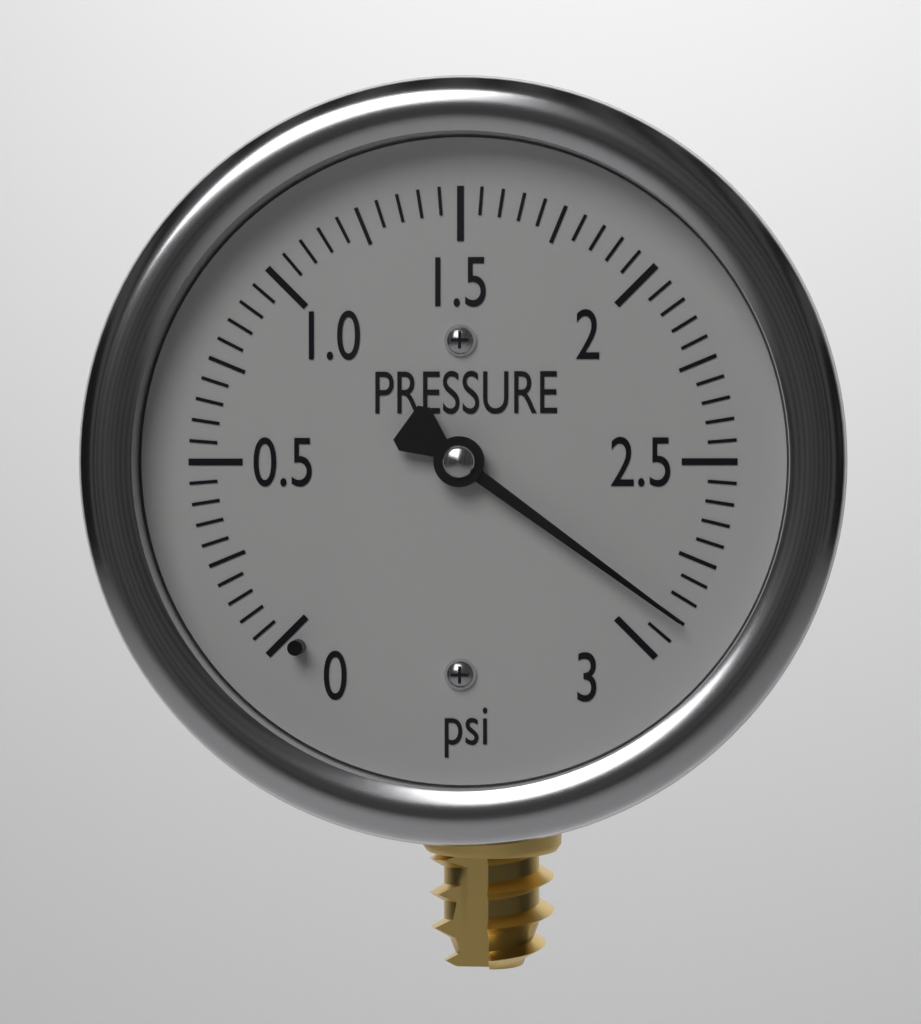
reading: 2.90 psi
